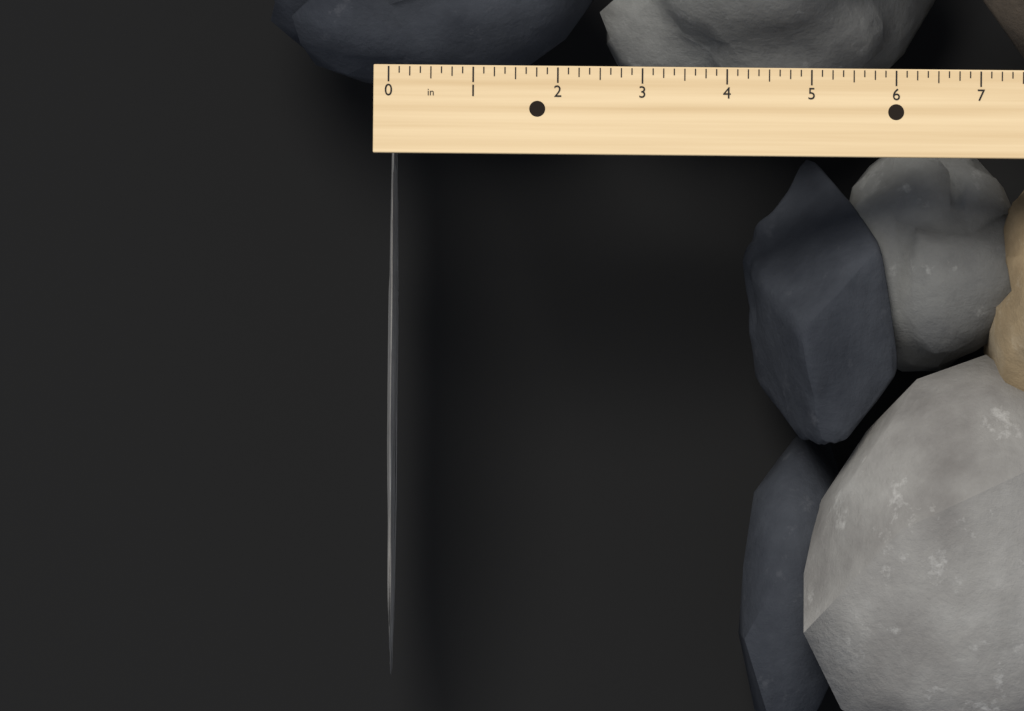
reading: 0.125 in
